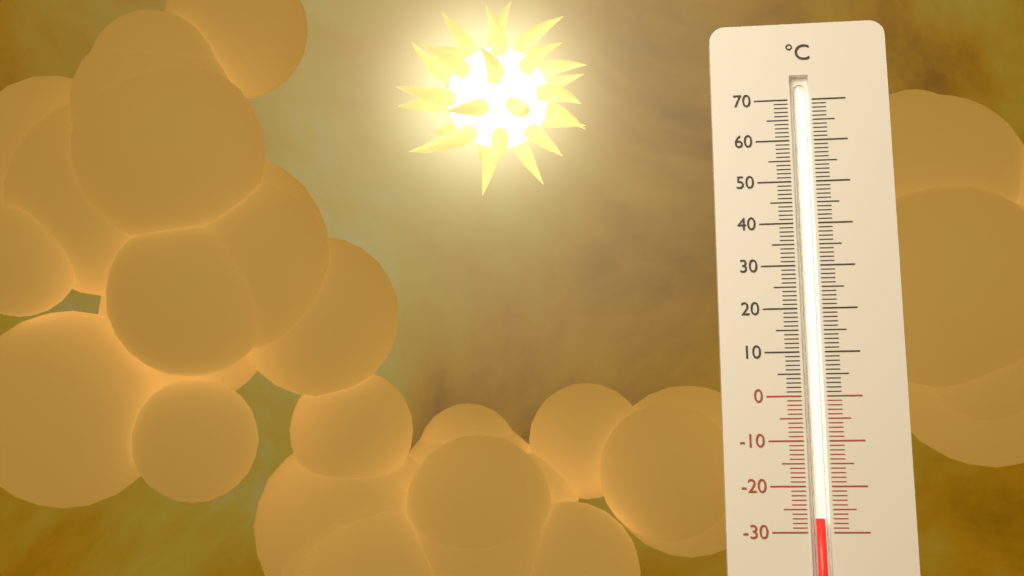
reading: -27 °C
